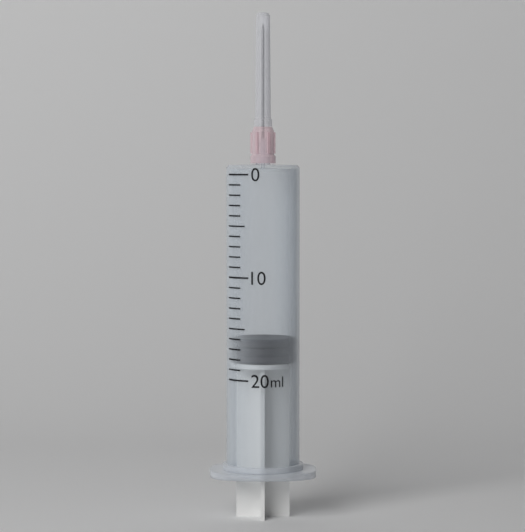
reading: 16 ml
